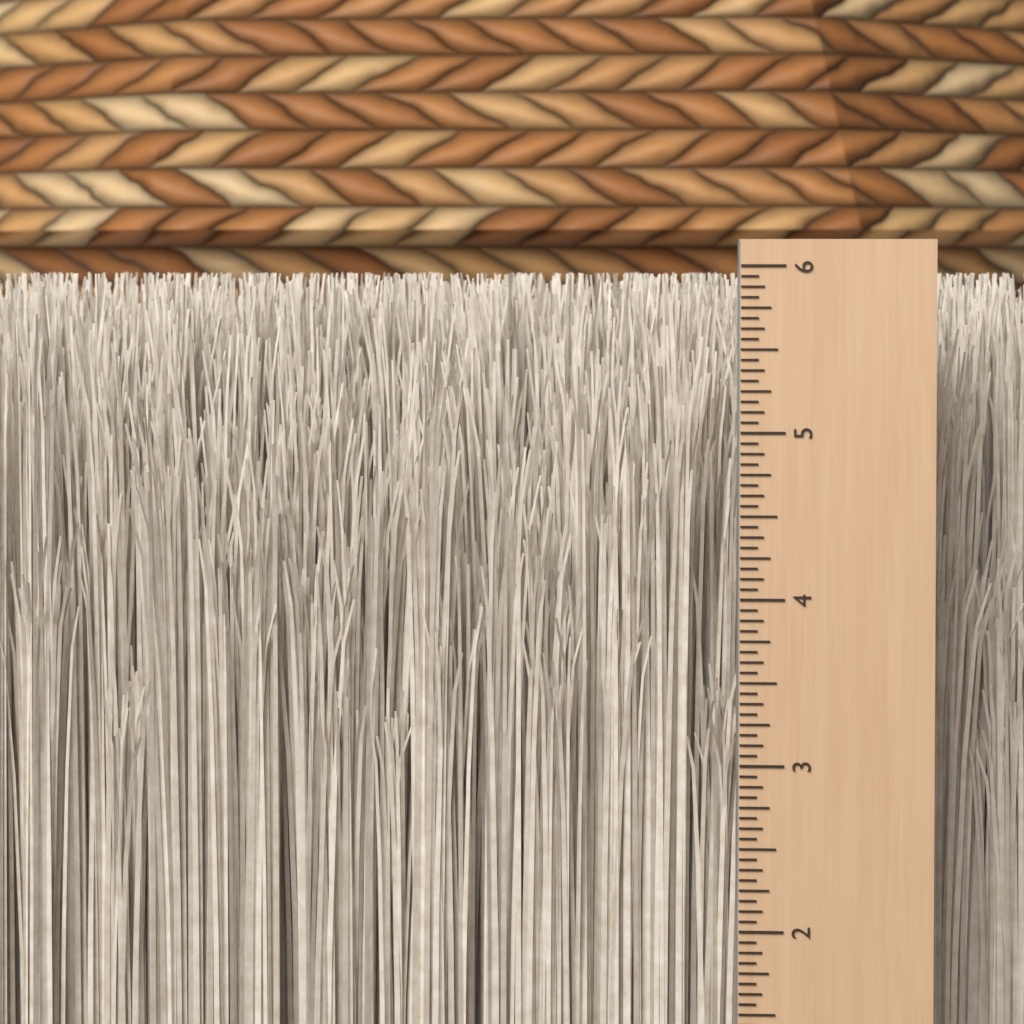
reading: 5.9375 in
